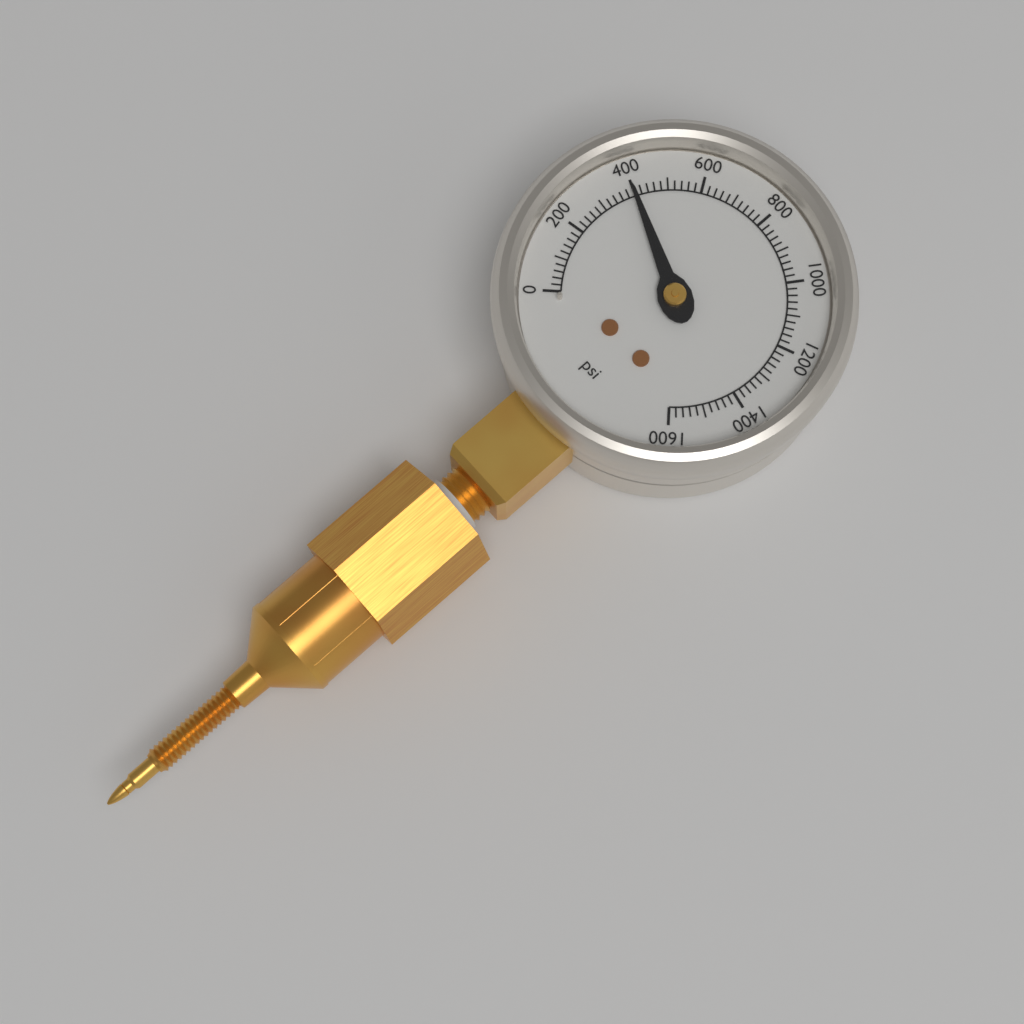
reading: 400 psi
